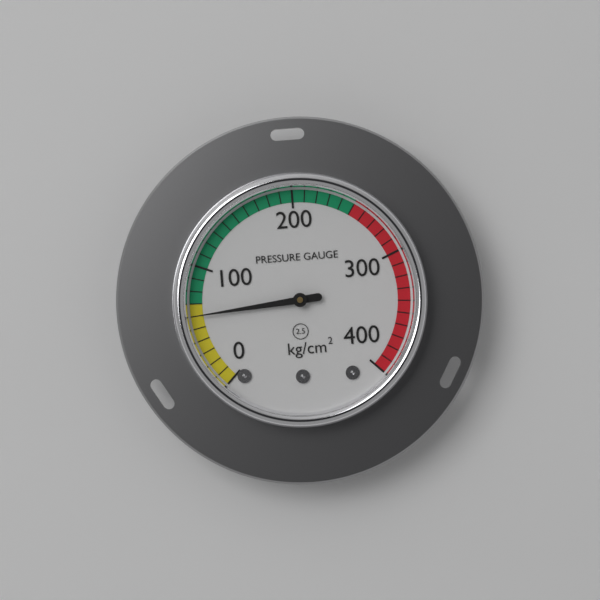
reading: 60 kg/cm²
